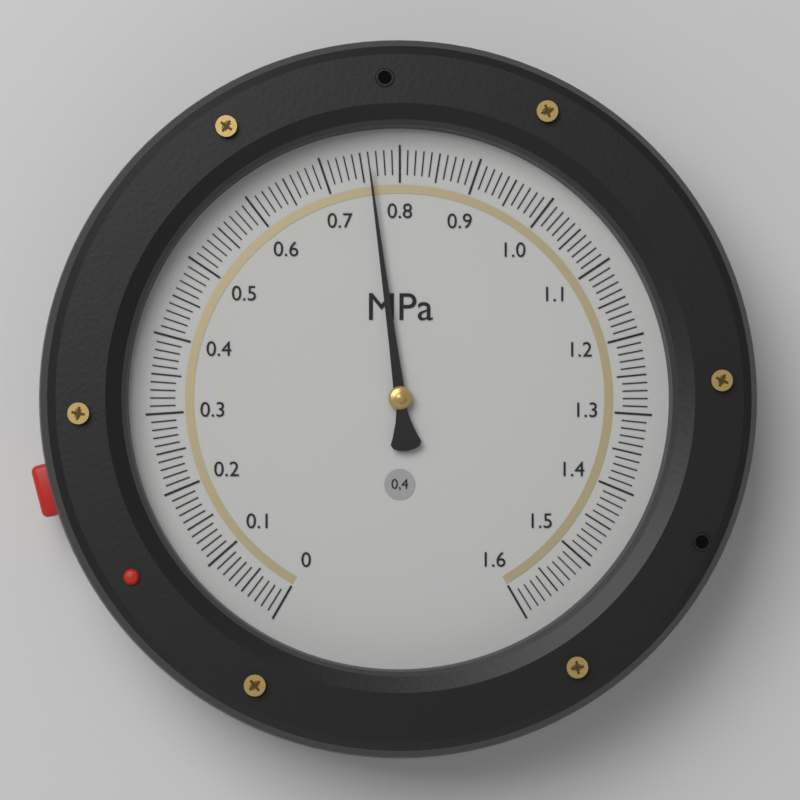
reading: 0.76 MPa
